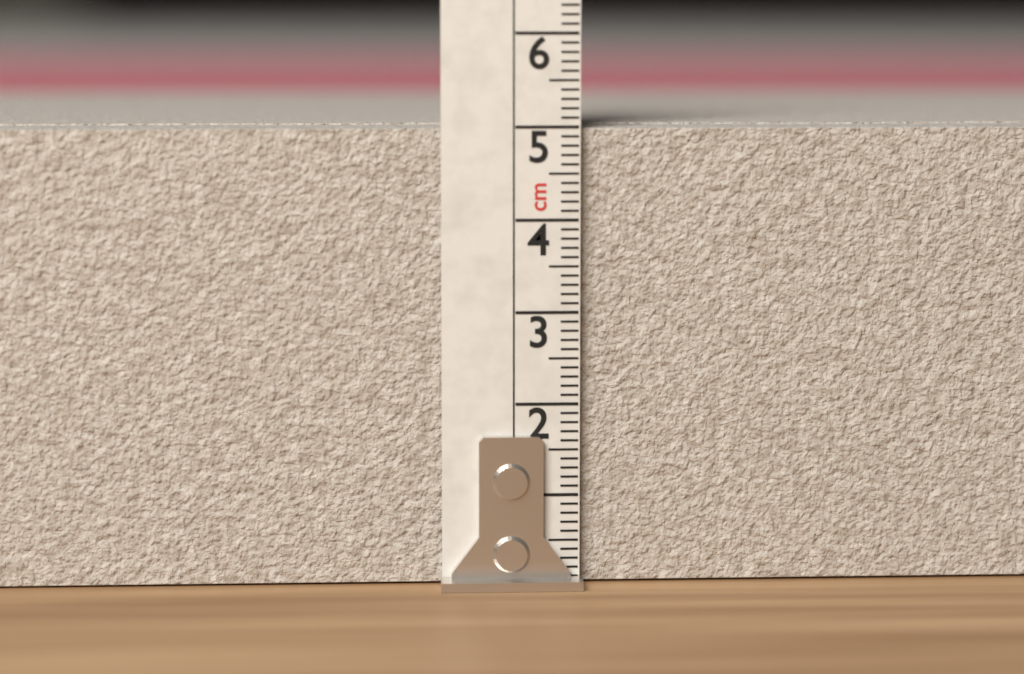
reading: 5.0 cm
